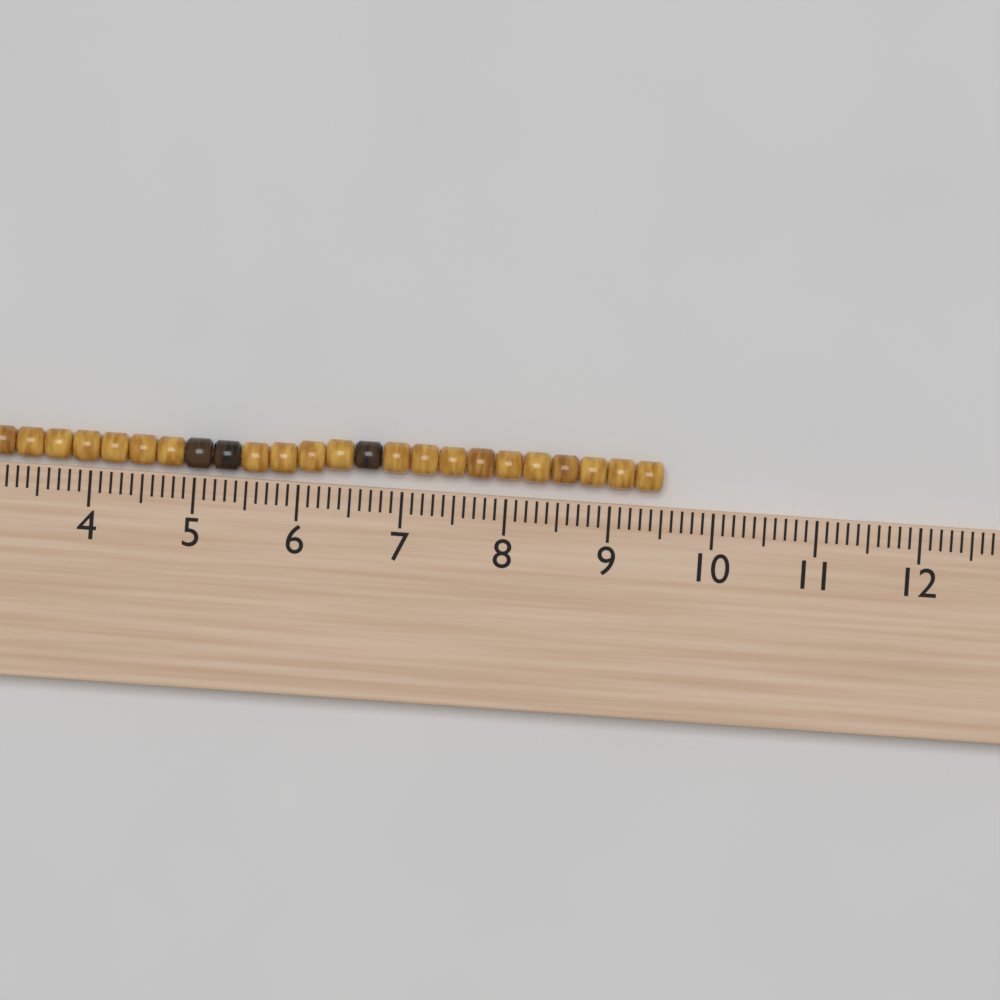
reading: 9.5 cm
